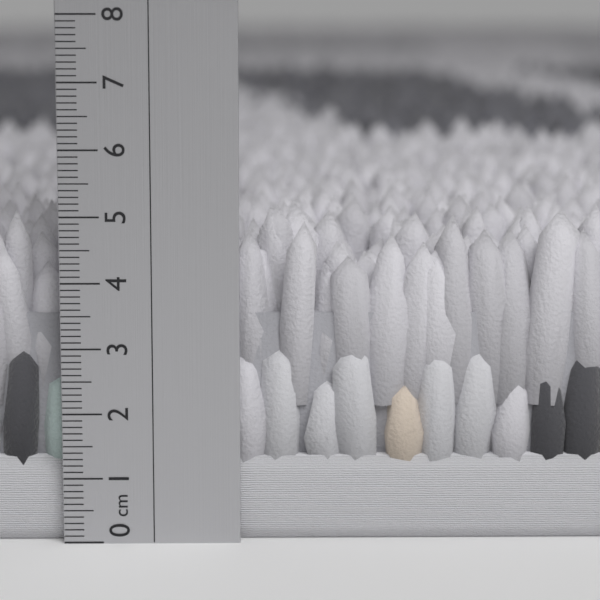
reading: 5.1 cm
